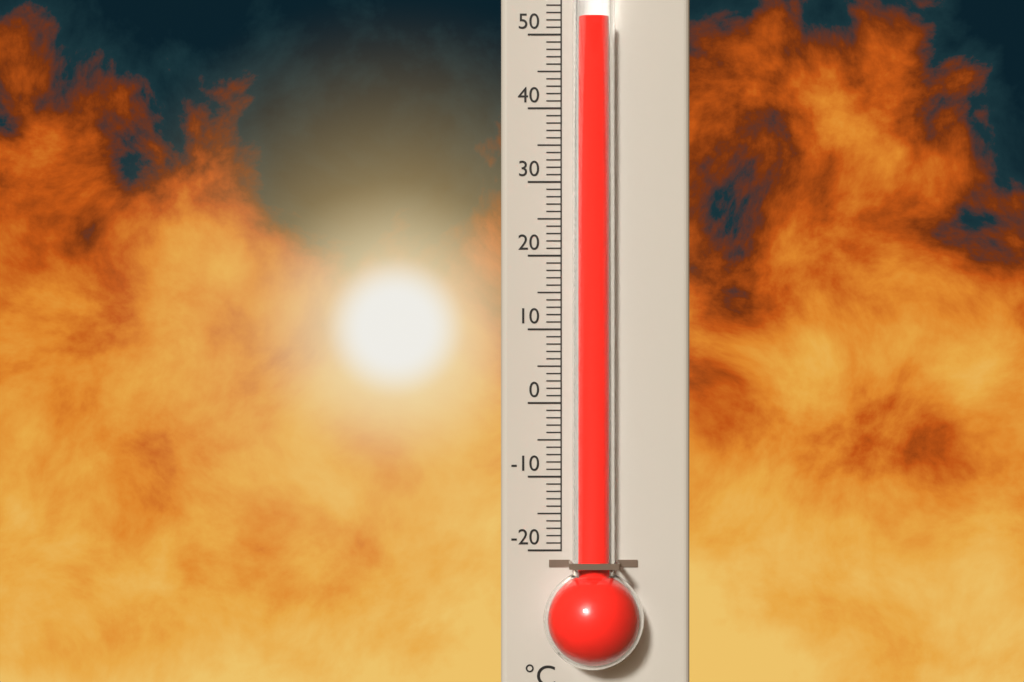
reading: 52 °C
